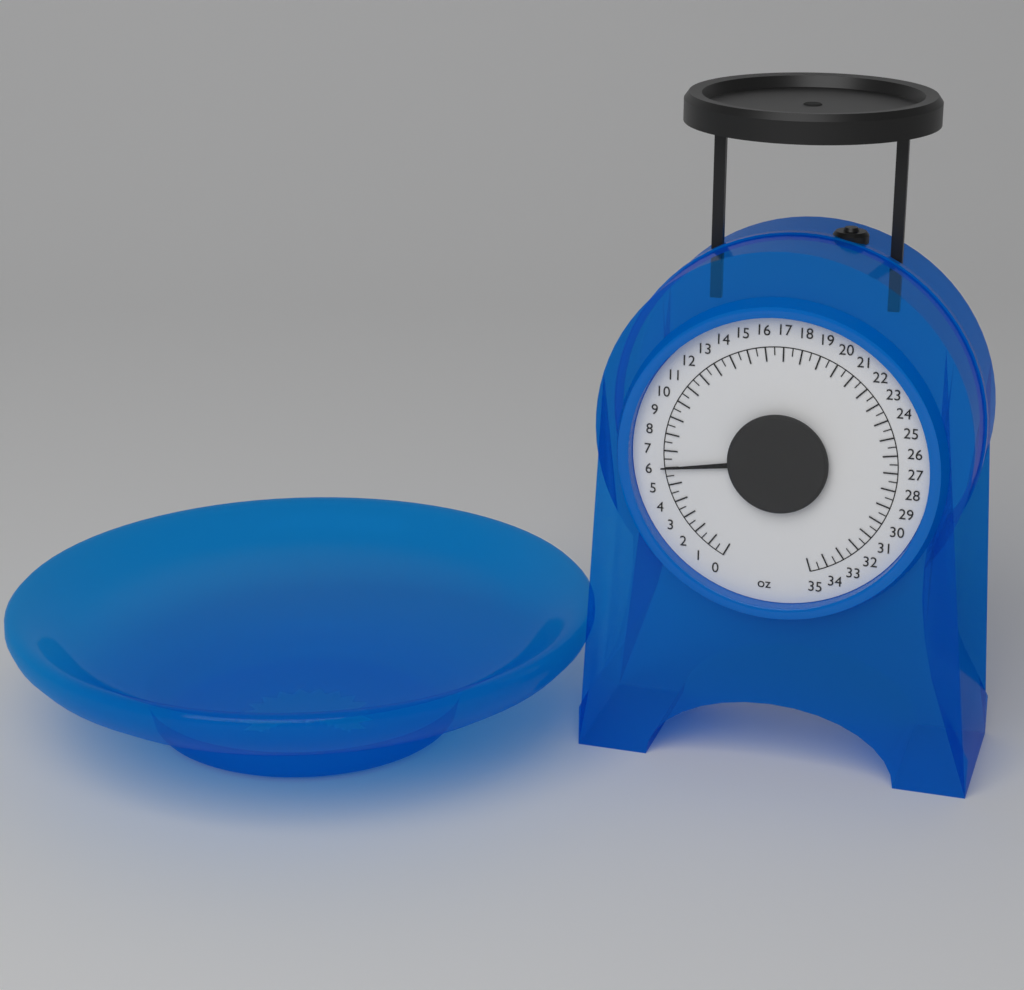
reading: 6.0 oz
